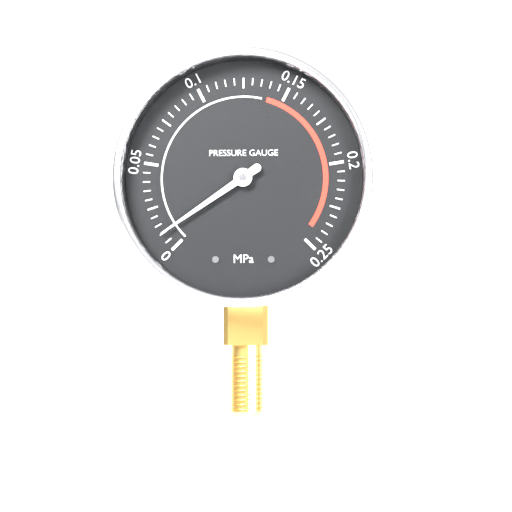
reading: 0.010 MPa
